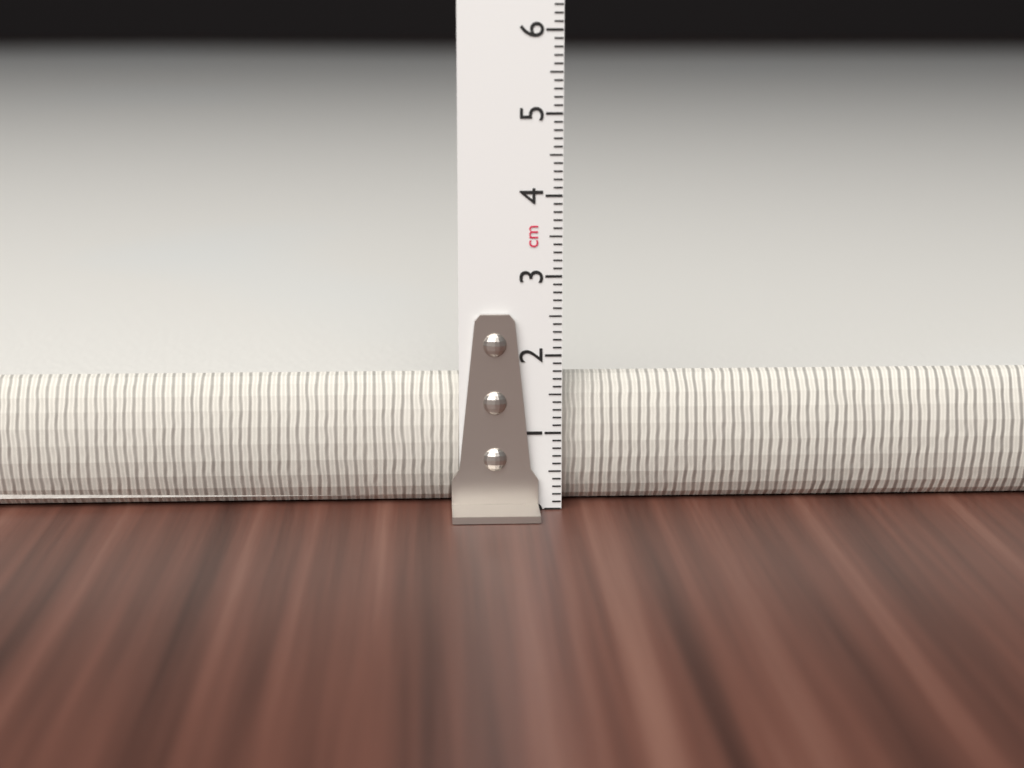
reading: 1.7 cm
